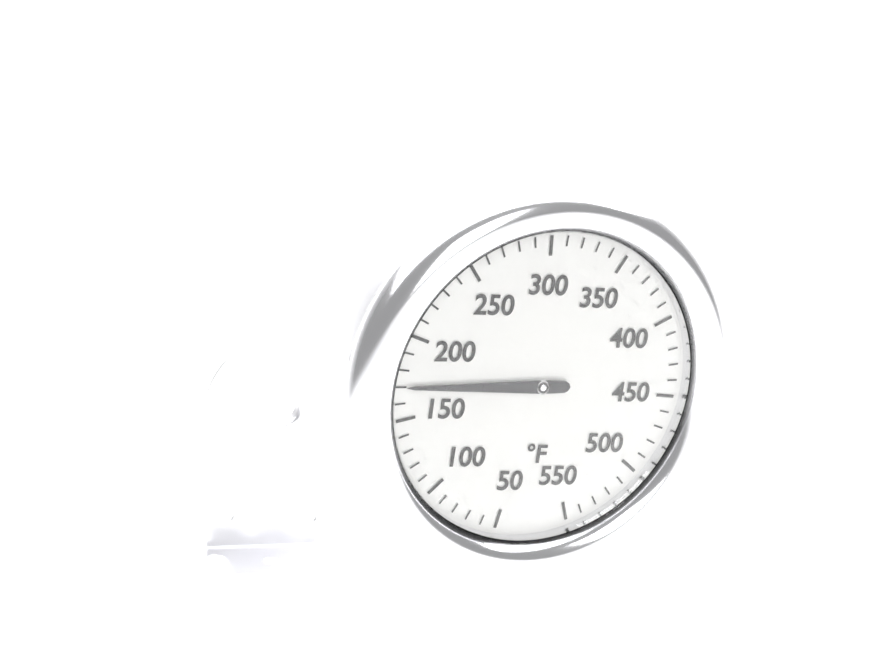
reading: 170 °F
